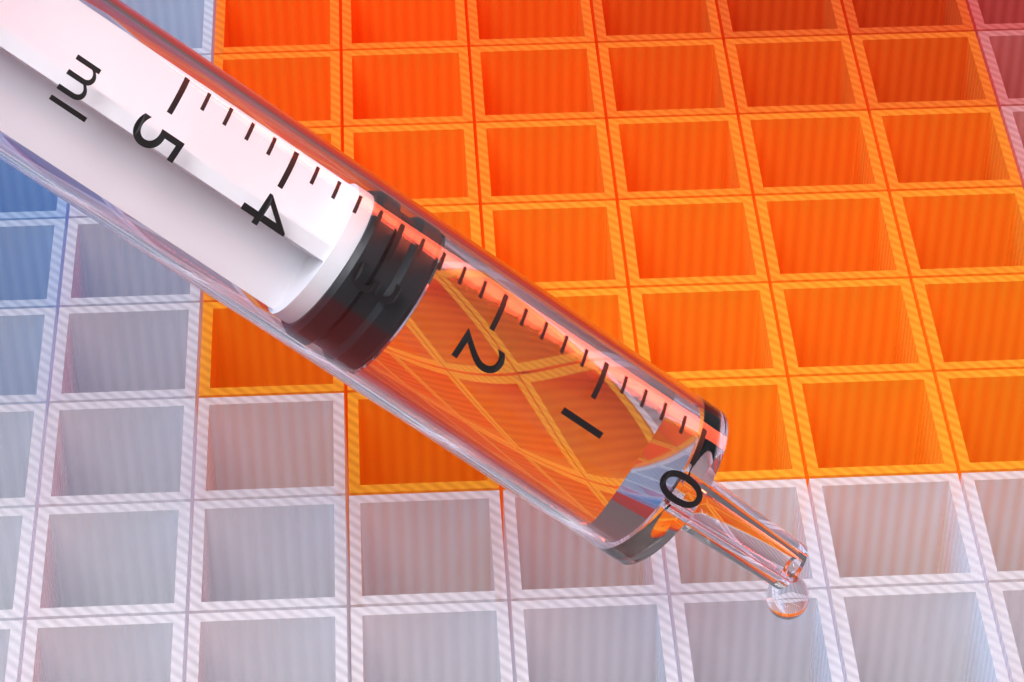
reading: 2.6 ml
